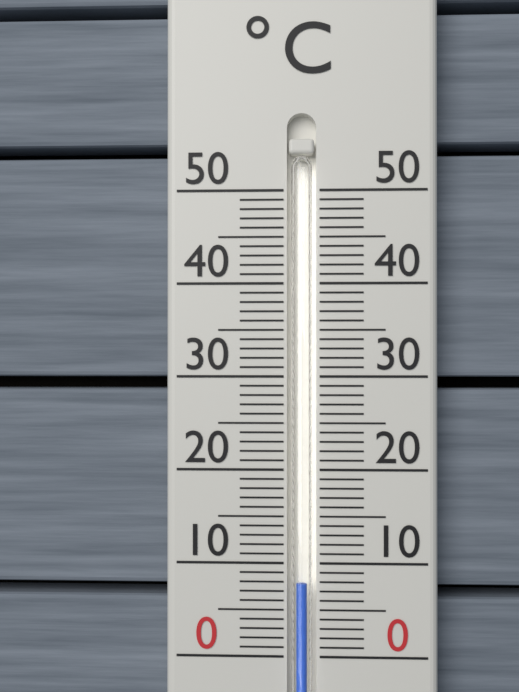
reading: 8 °C
